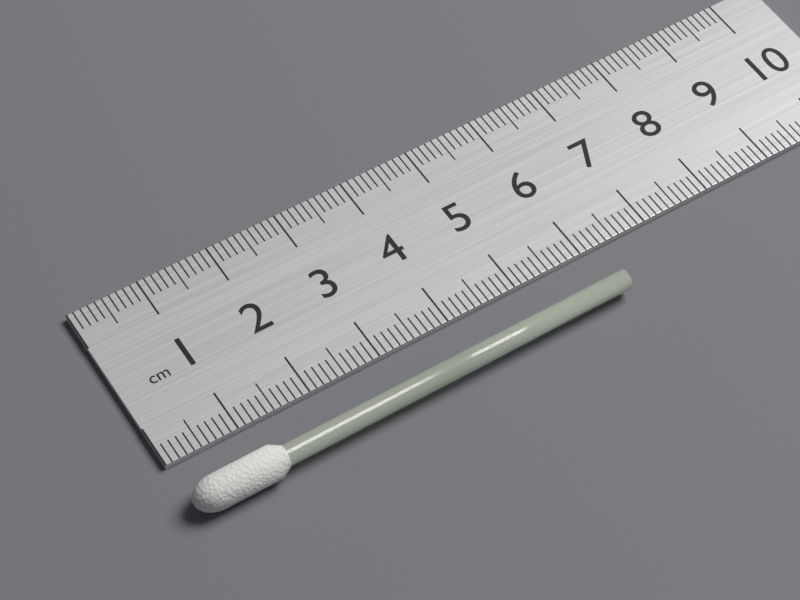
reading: 6.2 cm
